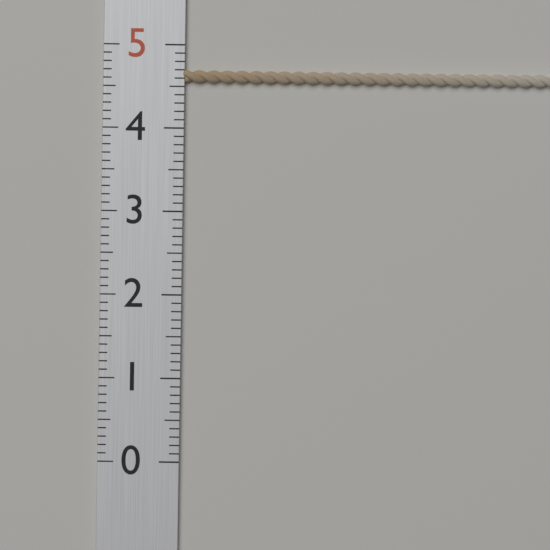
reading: 4.7 (no unit)
